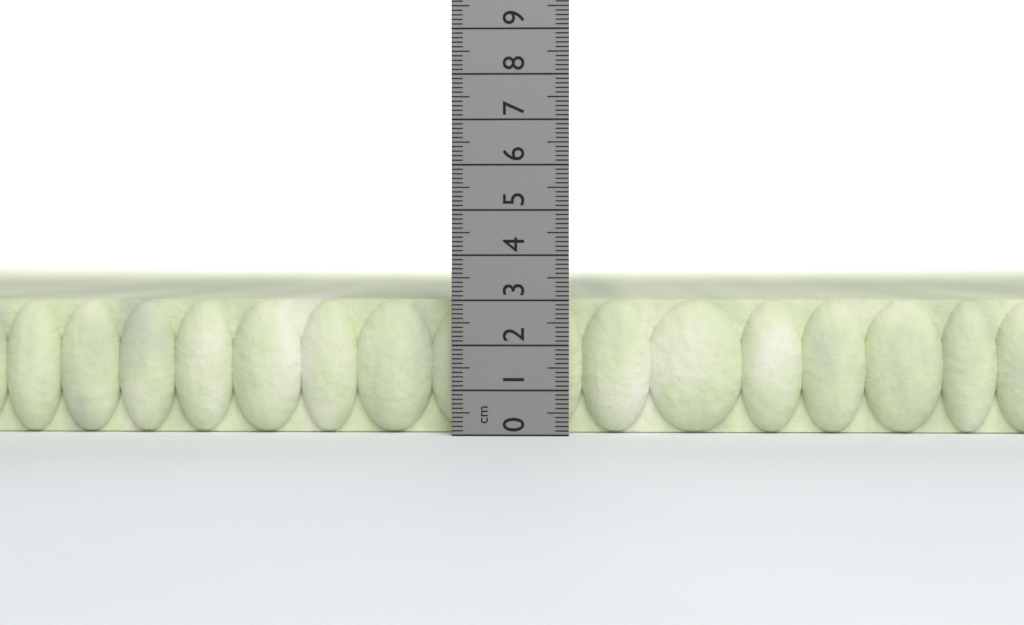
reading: 3.0 cm
